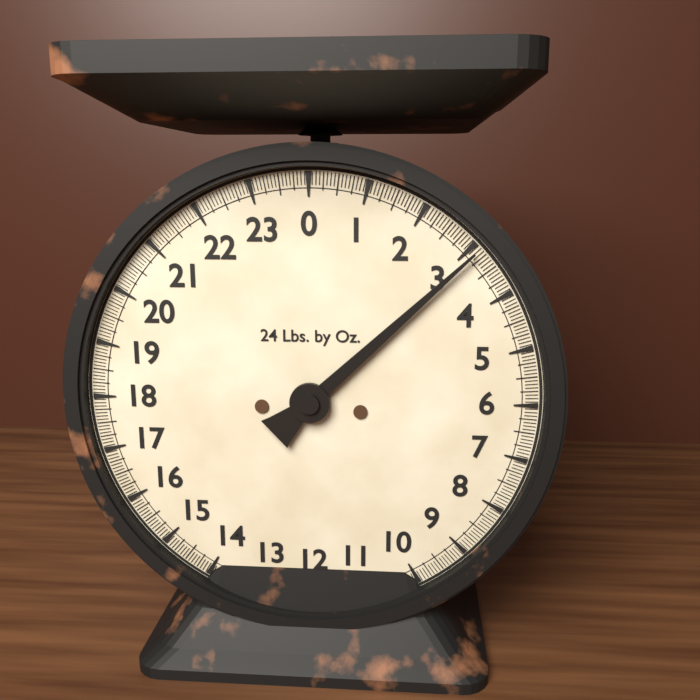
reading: 3.1250 lb
